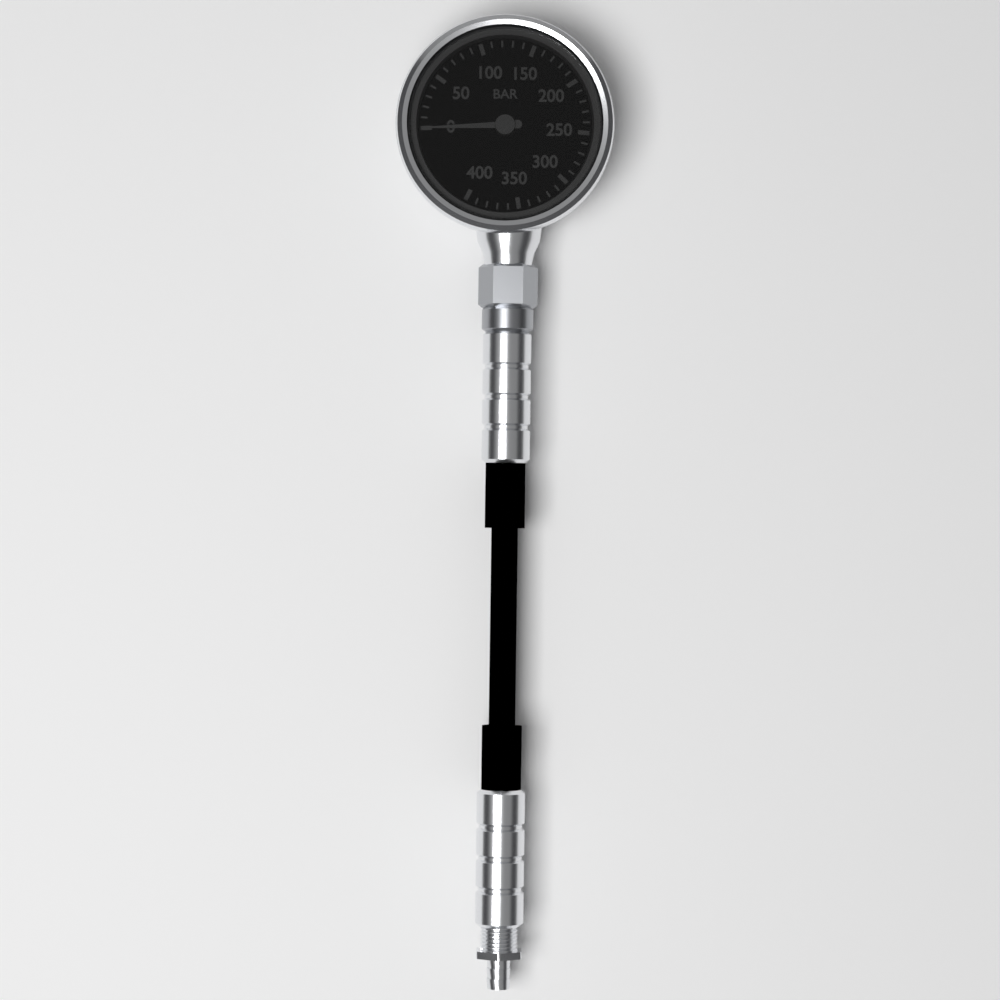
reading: 0 bar
